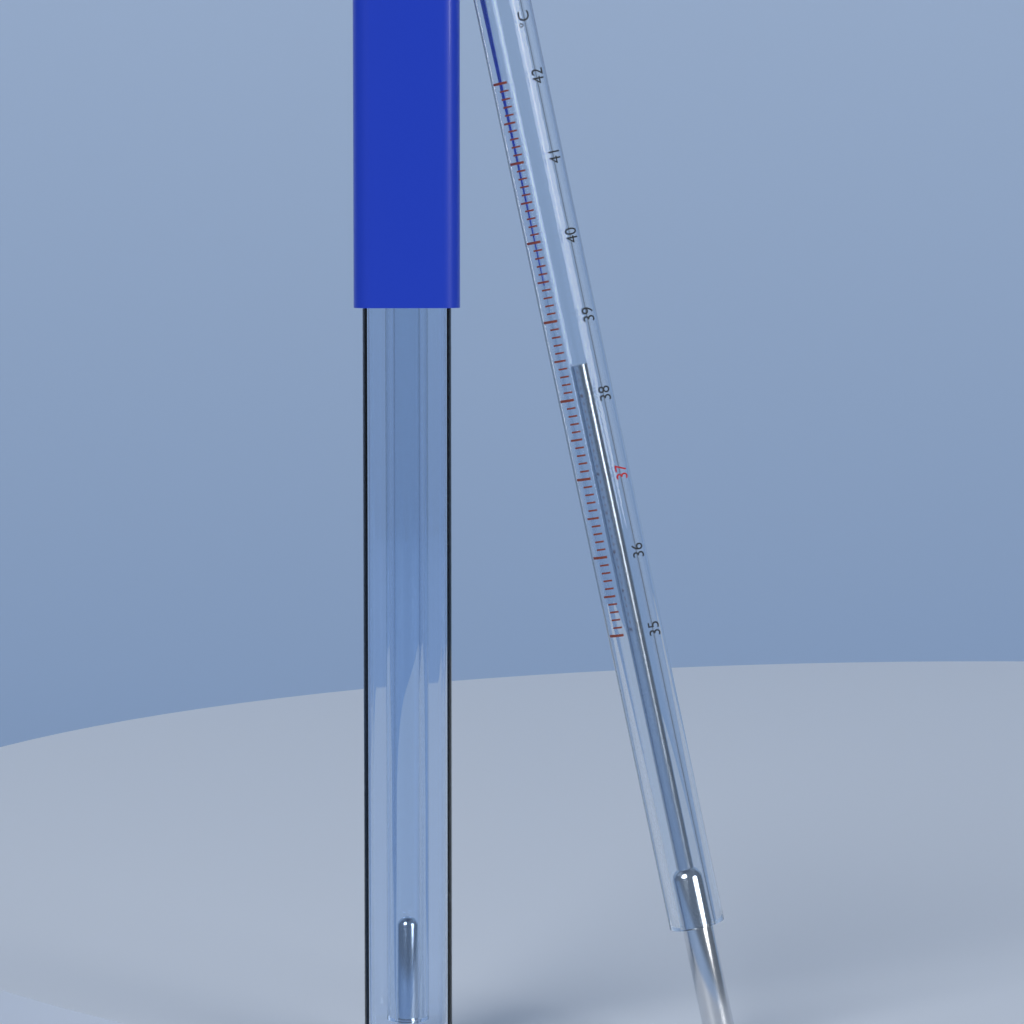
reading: 38.4 °C
